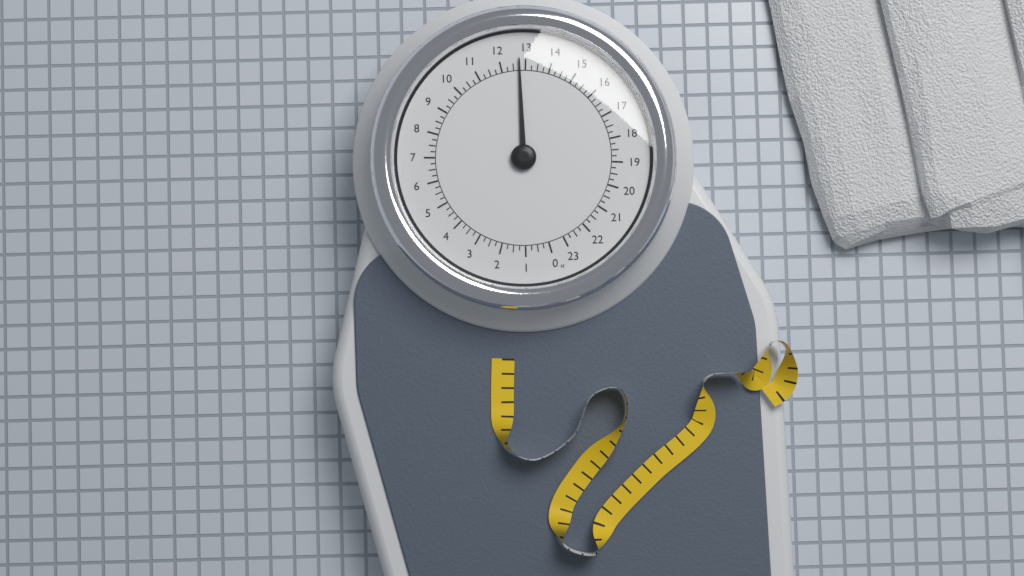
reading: 12.75 st
